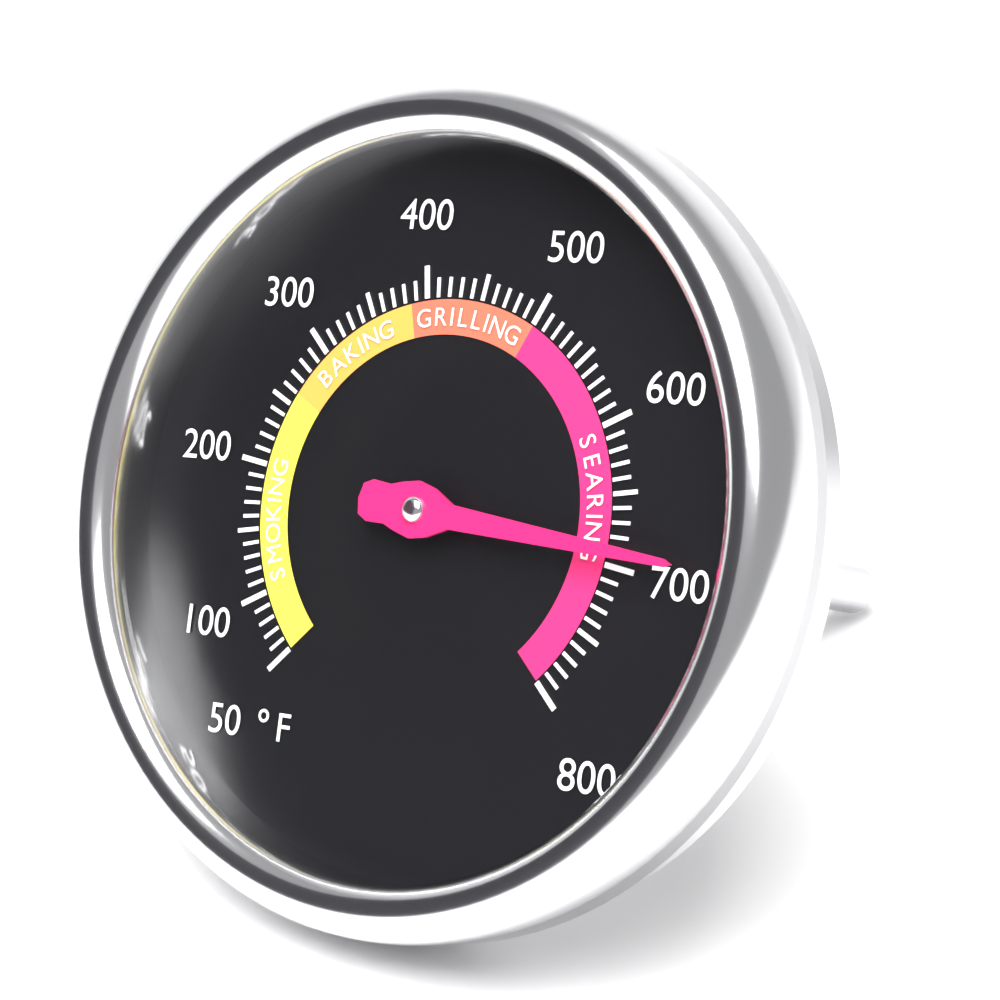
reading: 690 °F
